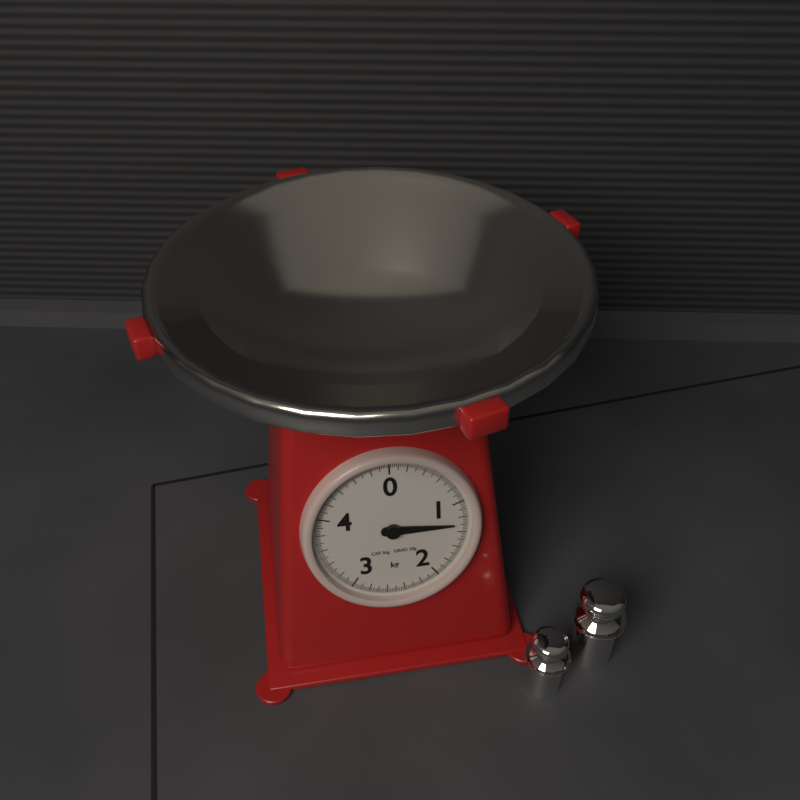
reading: 1.30 kg
